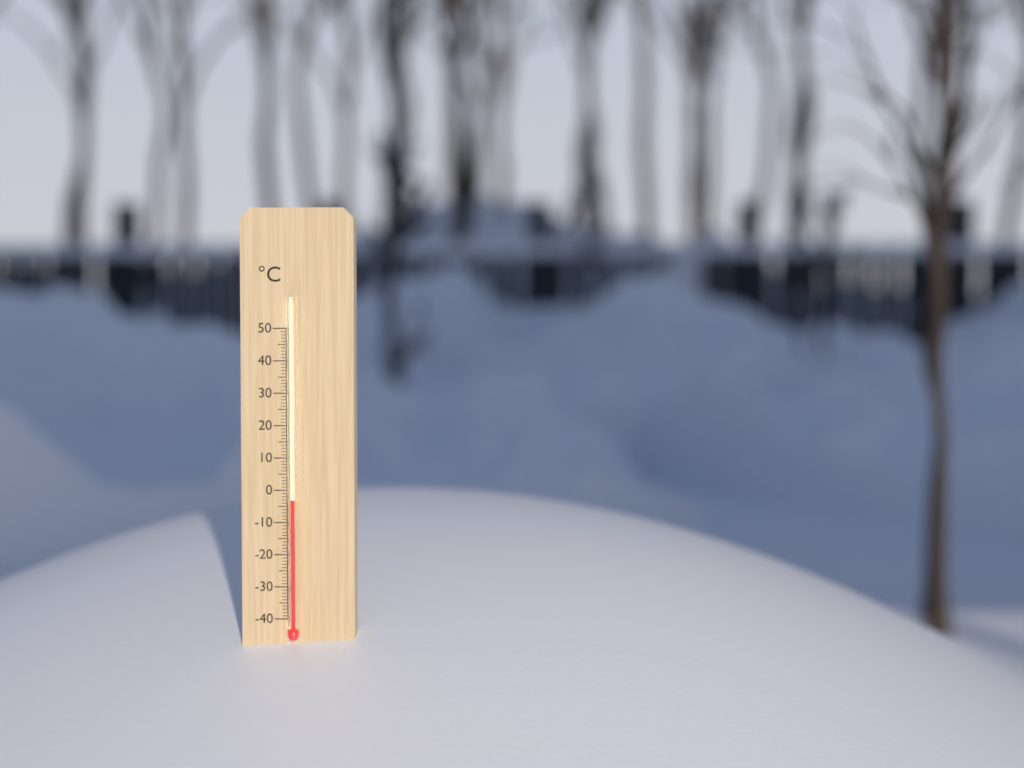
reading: -3 °C
